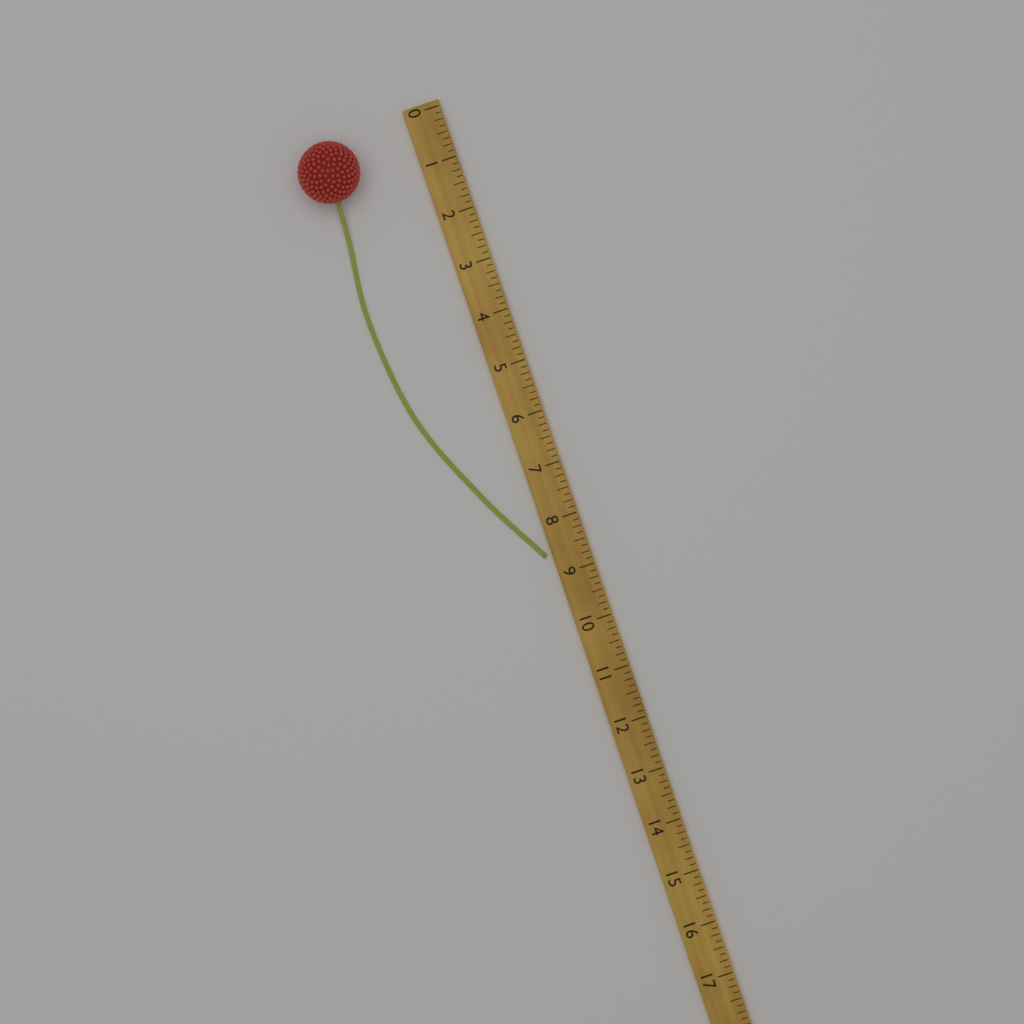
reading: 8.625 (no unit)
